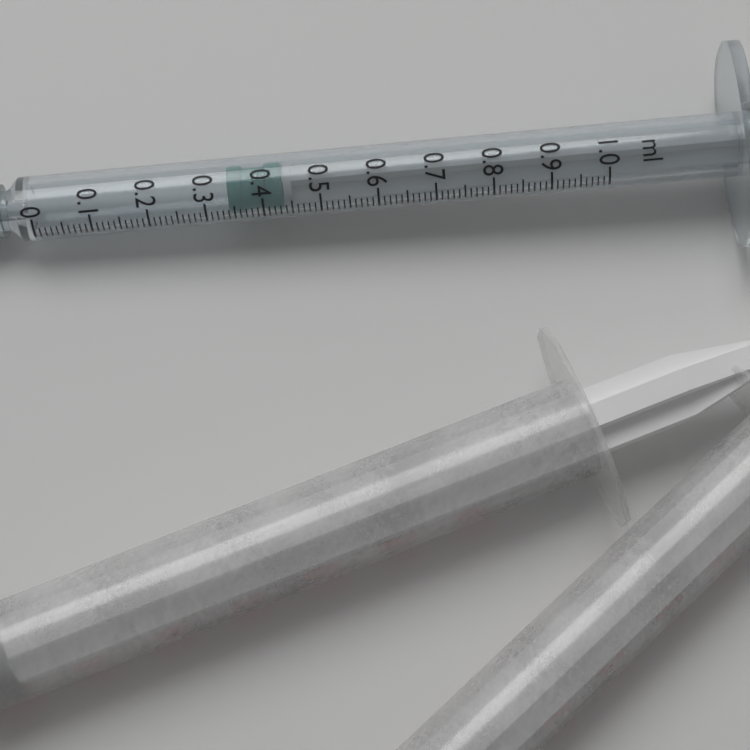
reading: 0.34 ml
